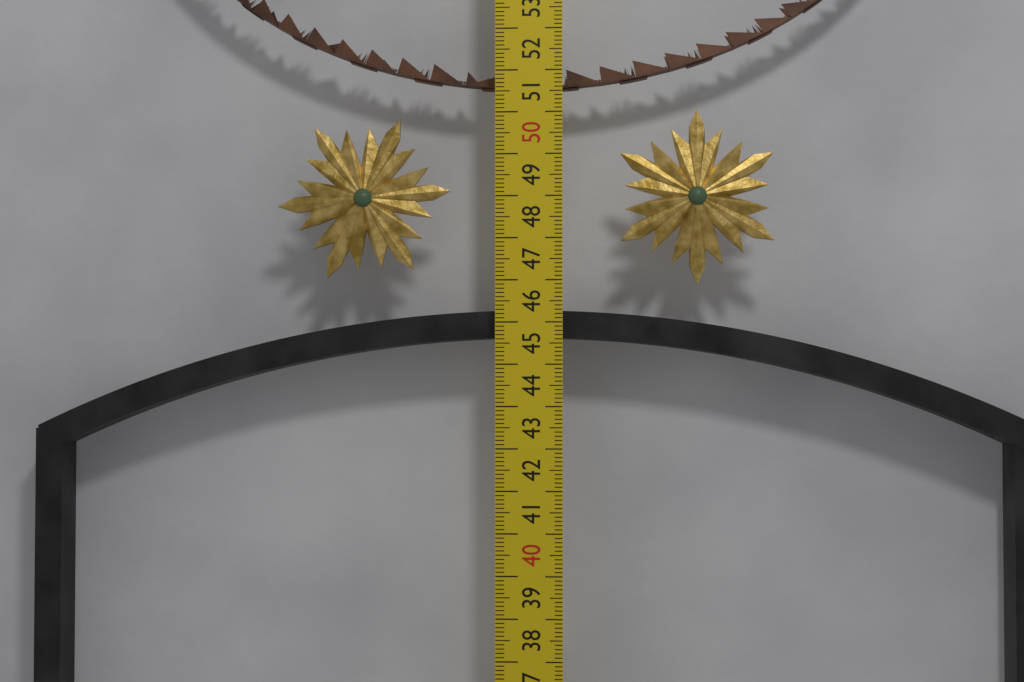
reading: 45.3 cm
